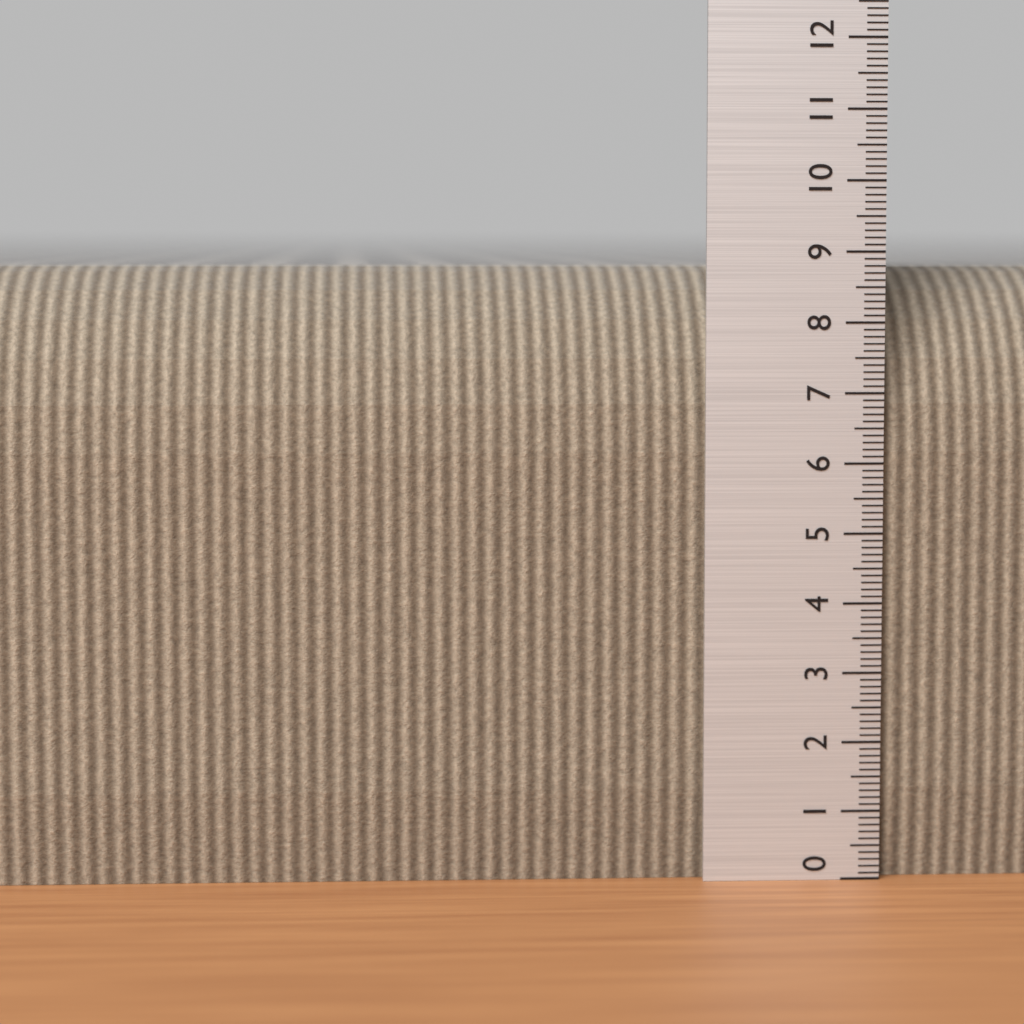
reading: 8.8 (no unit)
